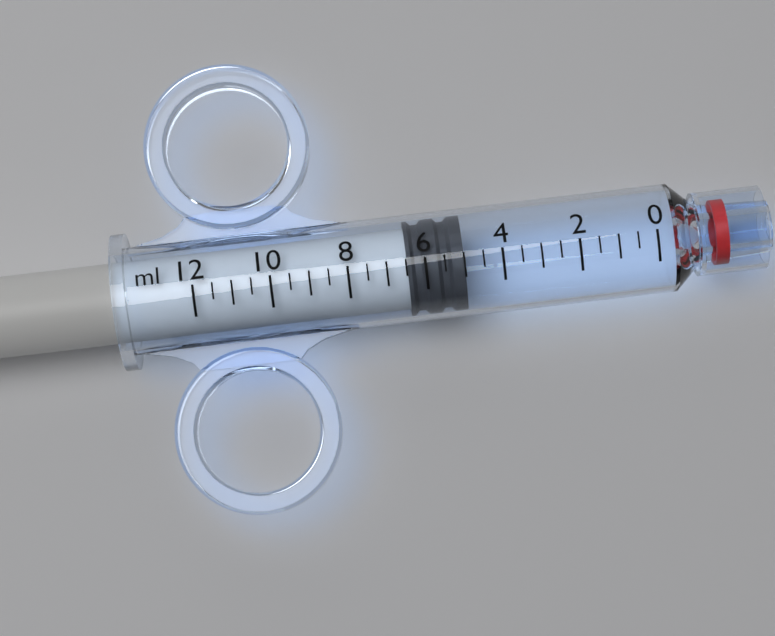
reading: 5.0 ml
